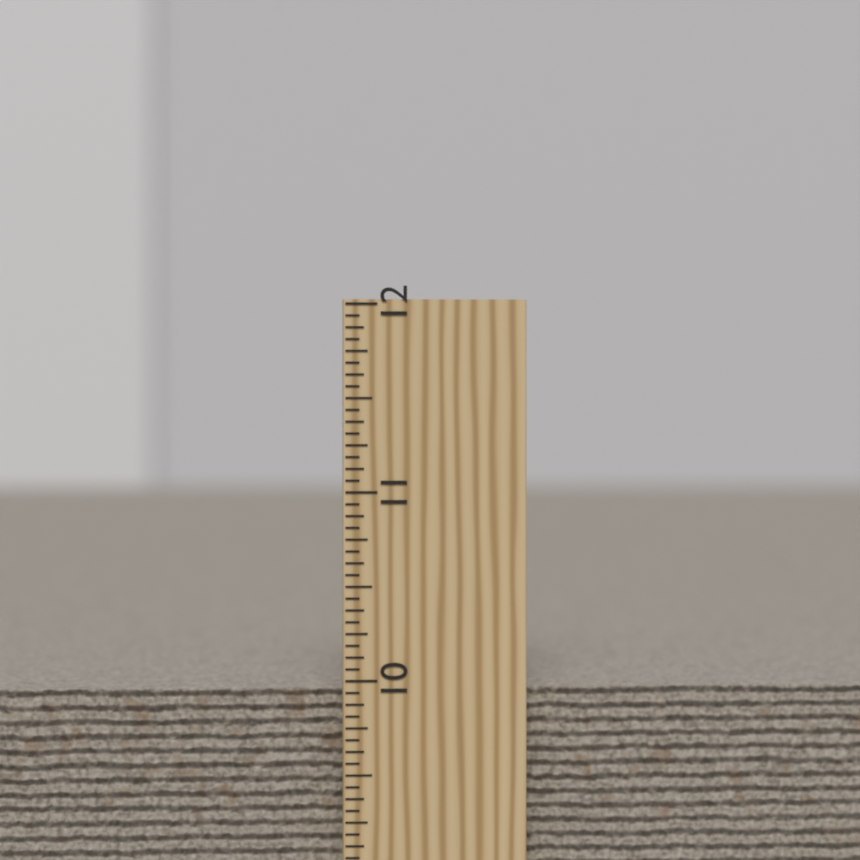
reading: 9.9375 inch
